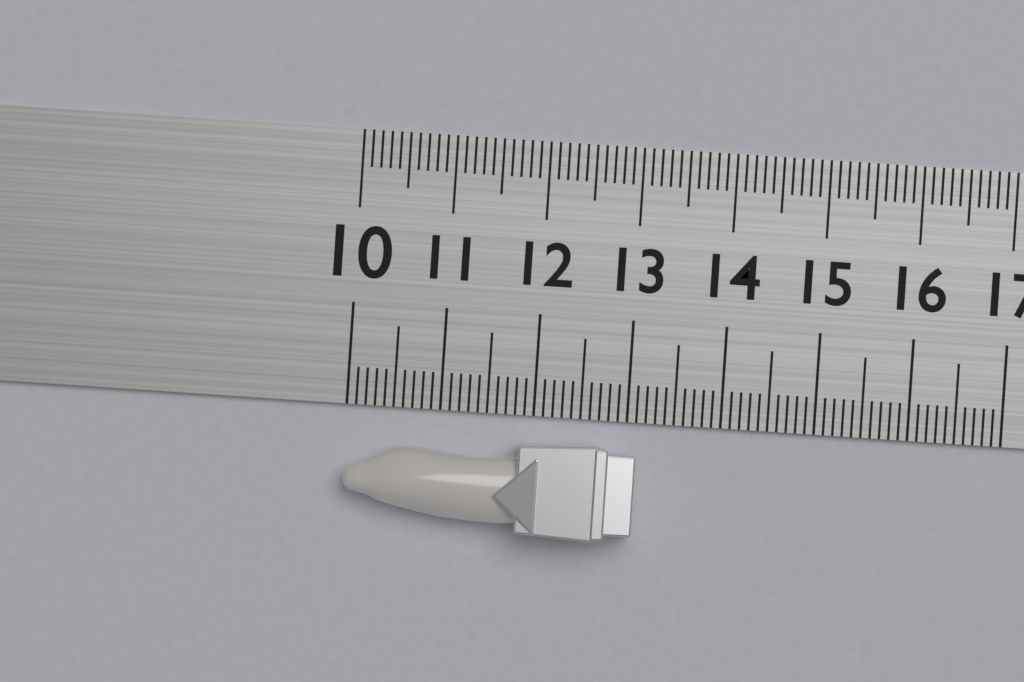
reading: 13.1 (no unit)
